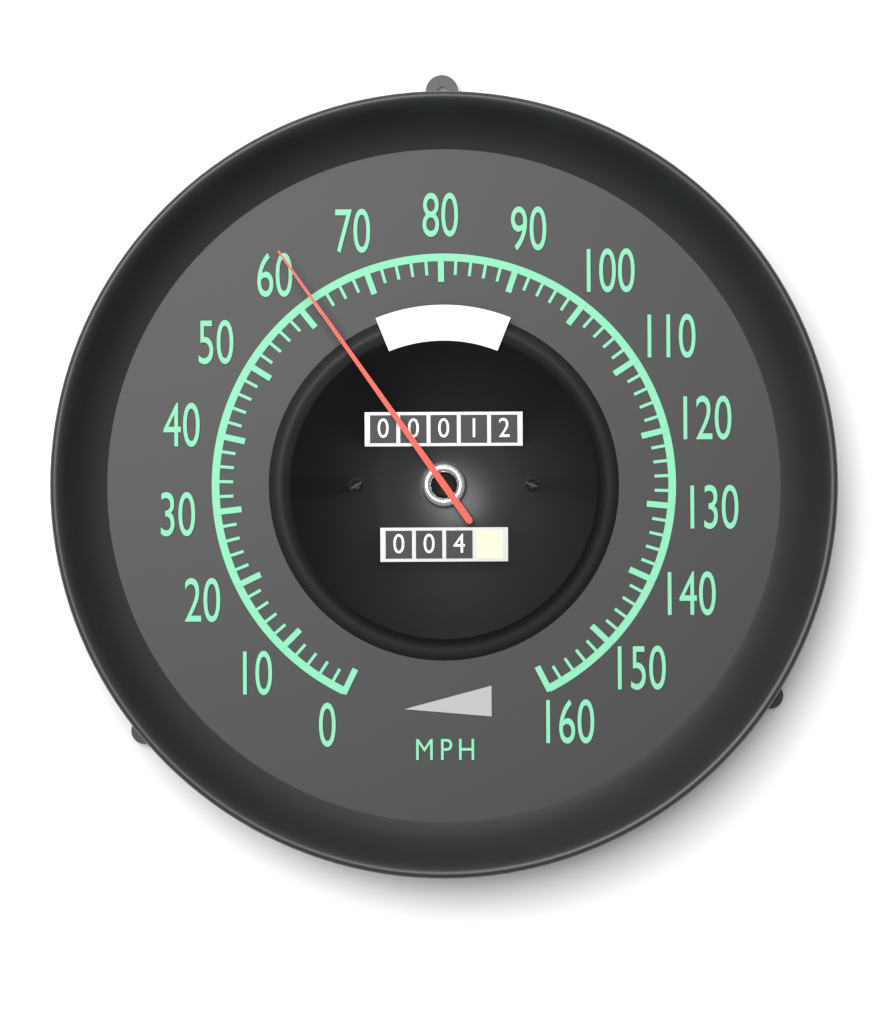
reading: 62 mph
